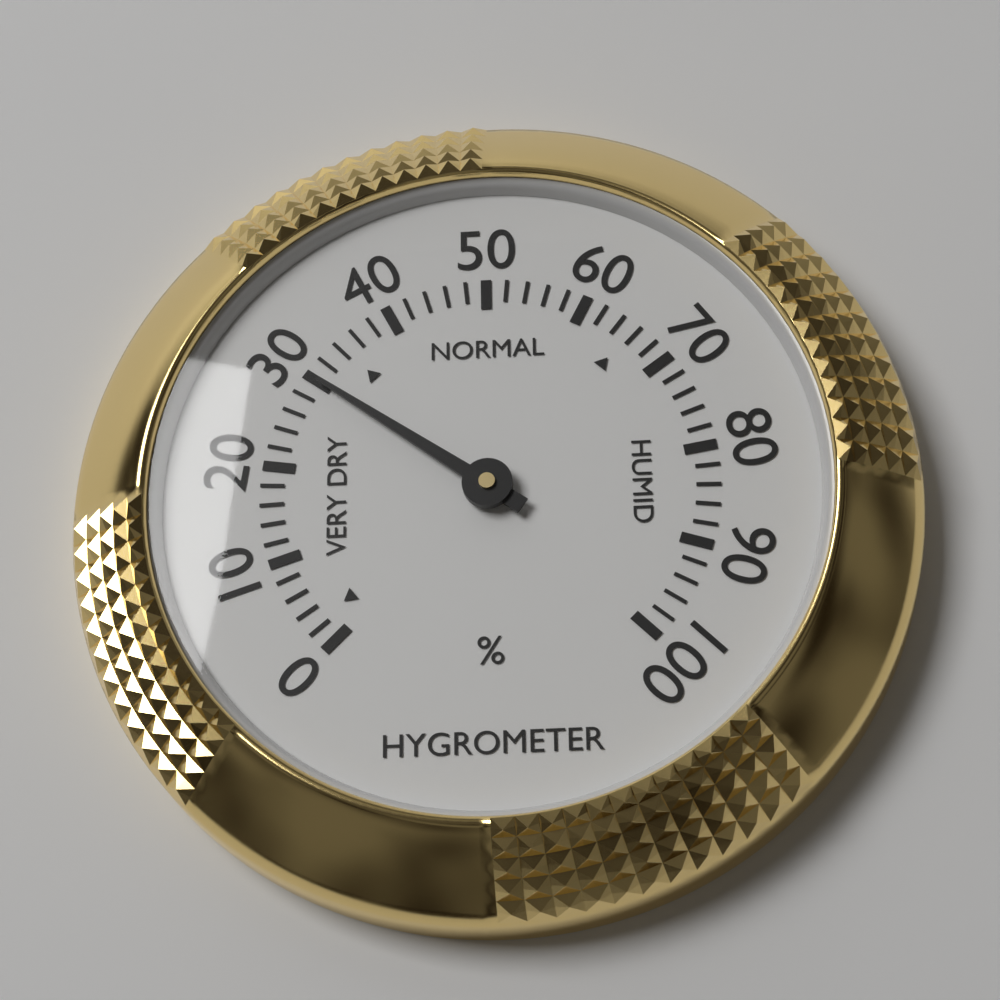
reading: 30 %
